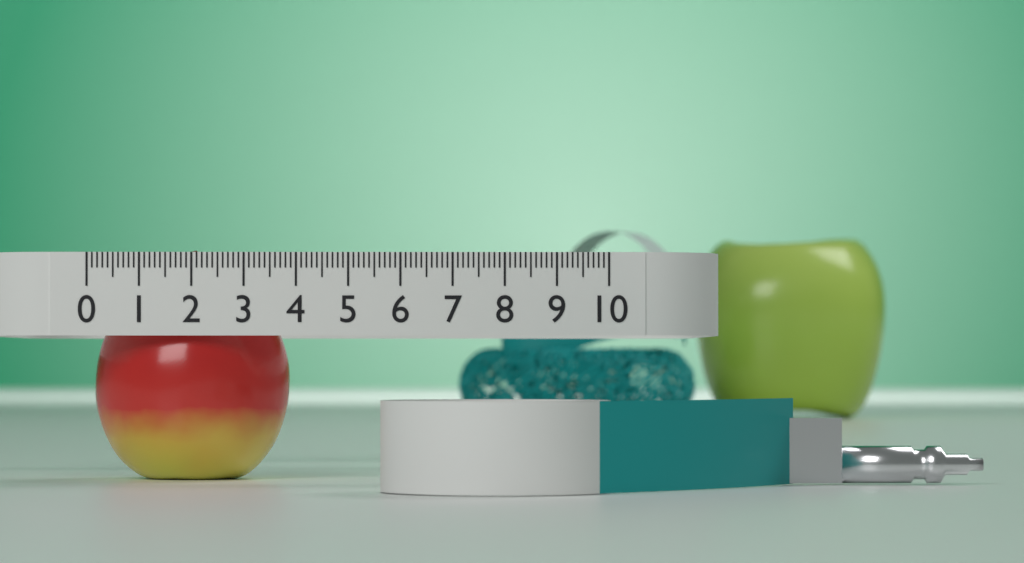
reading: 3.8 (no unit)
